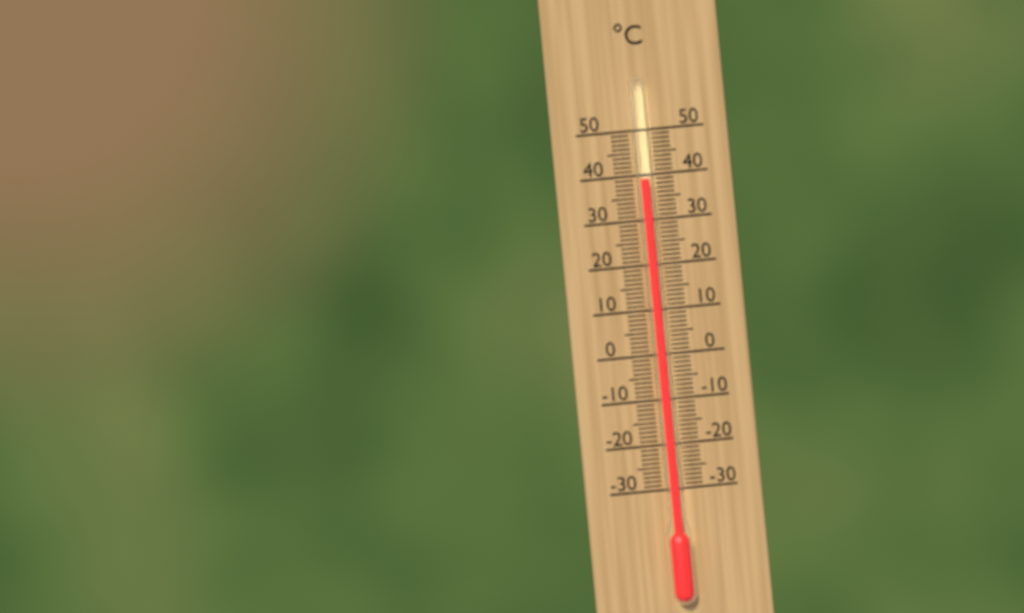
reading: 39 °C
